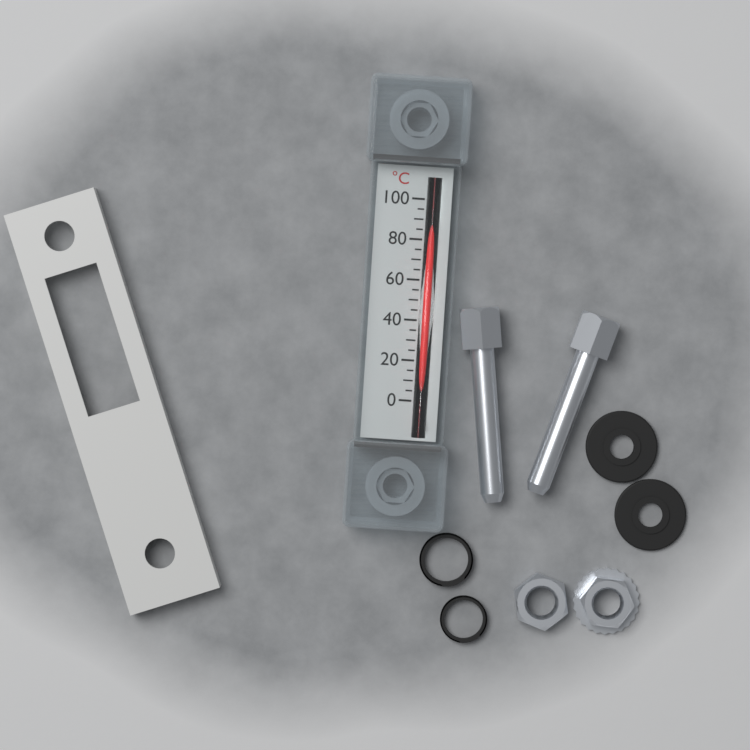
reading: 90 °C
